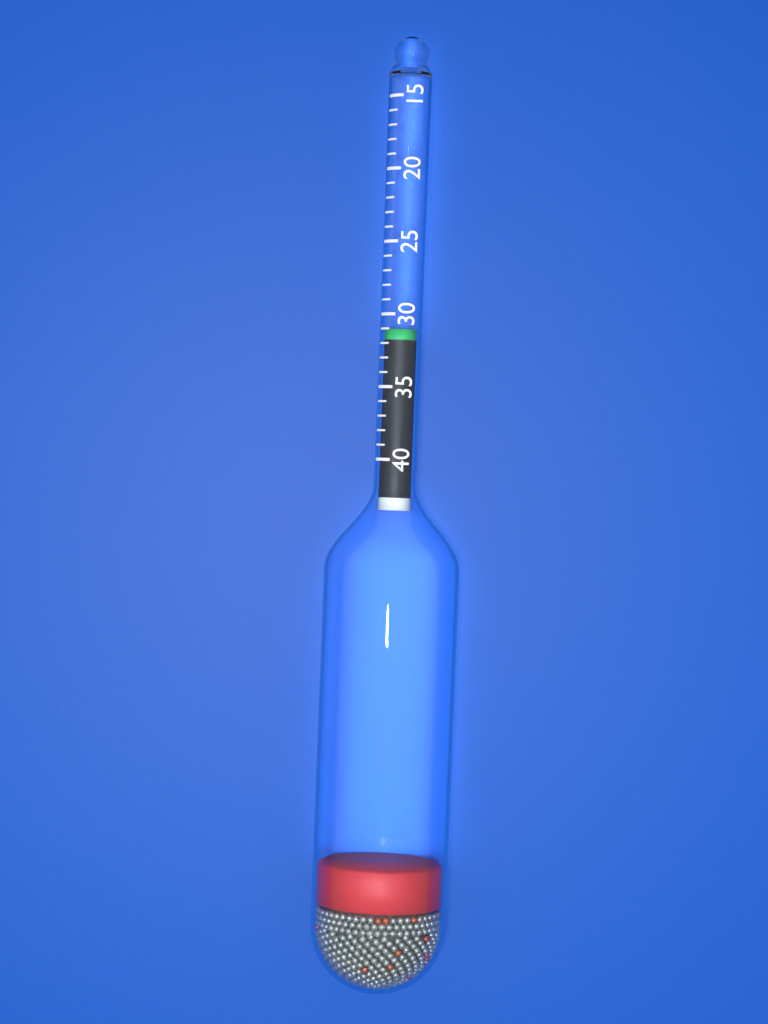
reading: 31 (no unit)
